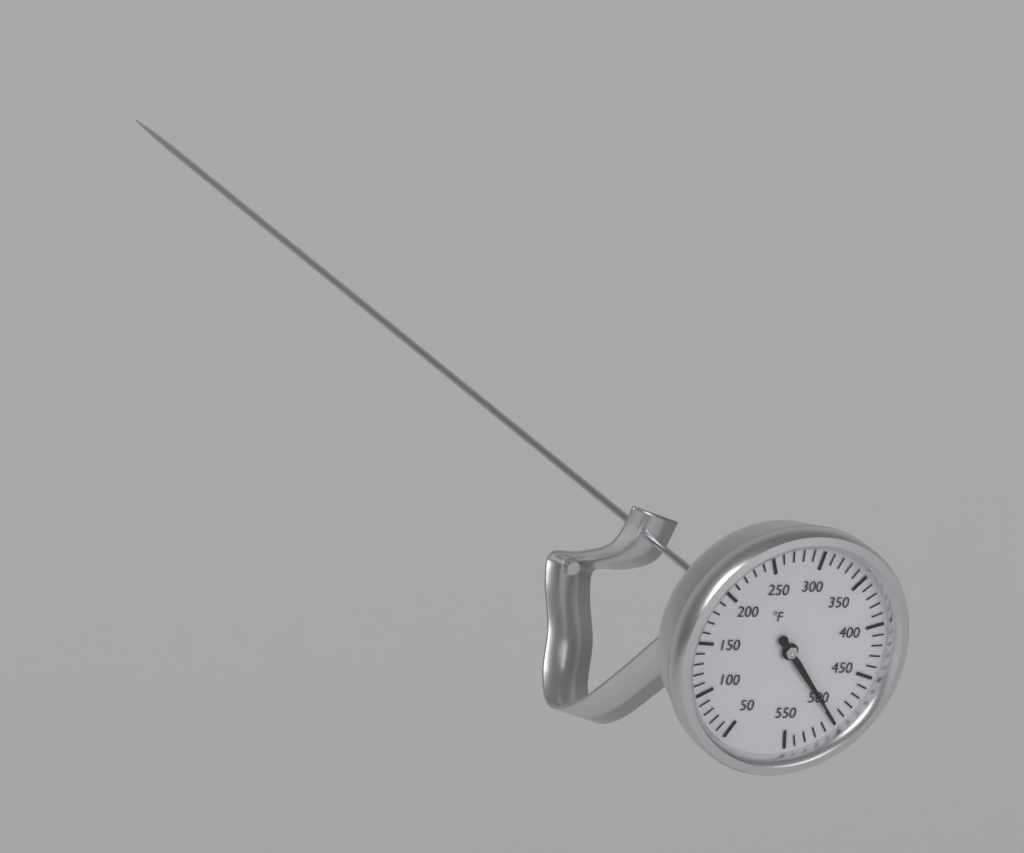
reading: 500 °F
